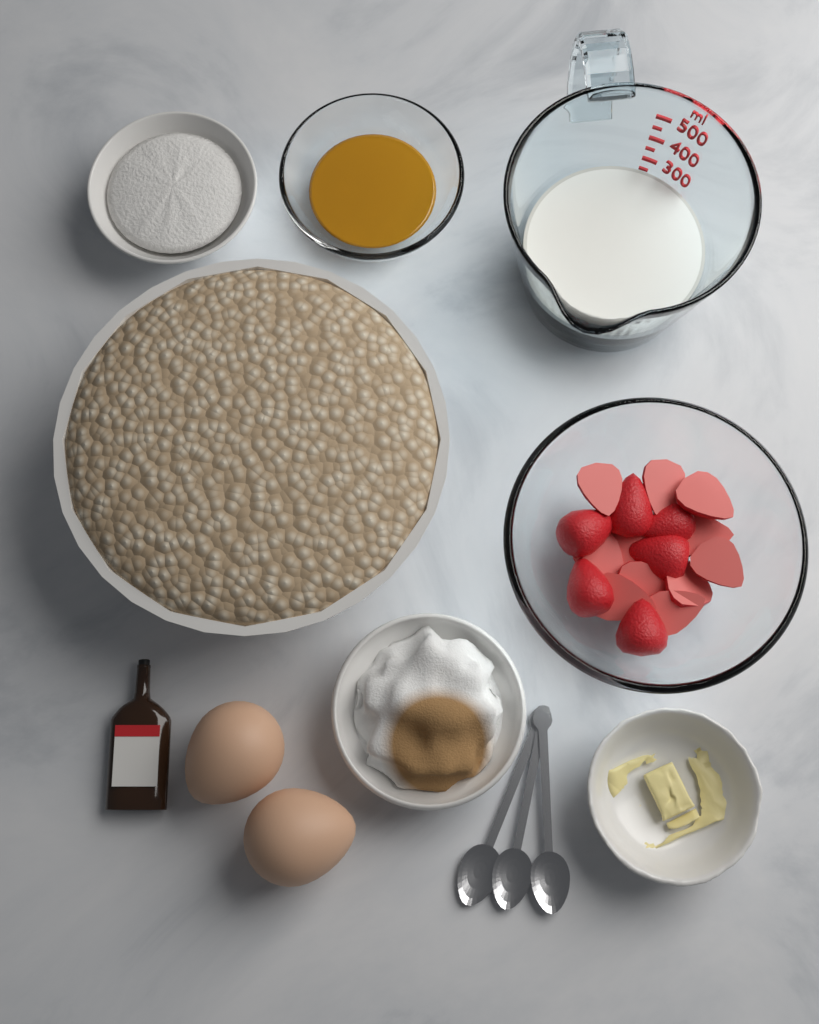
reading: 250 ml
